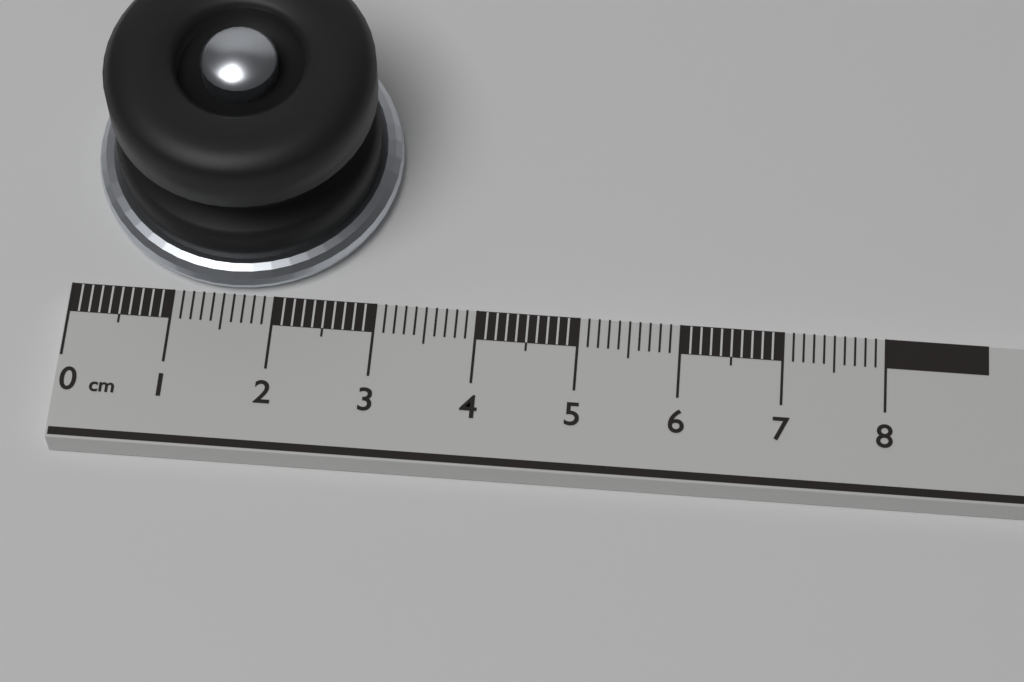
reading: 3.1 cm
